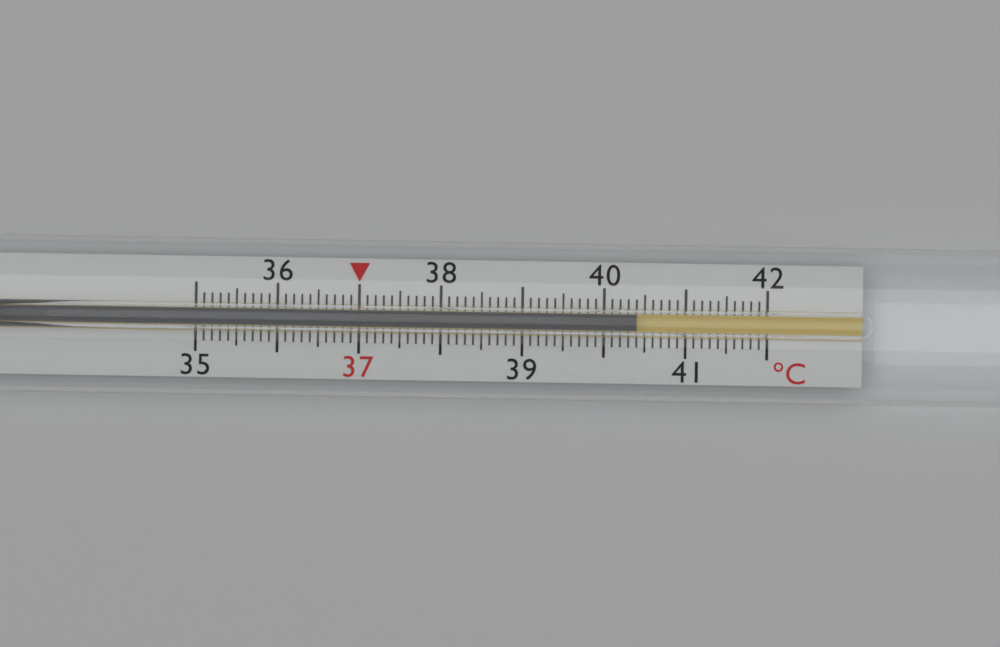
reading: 40.4 °C
